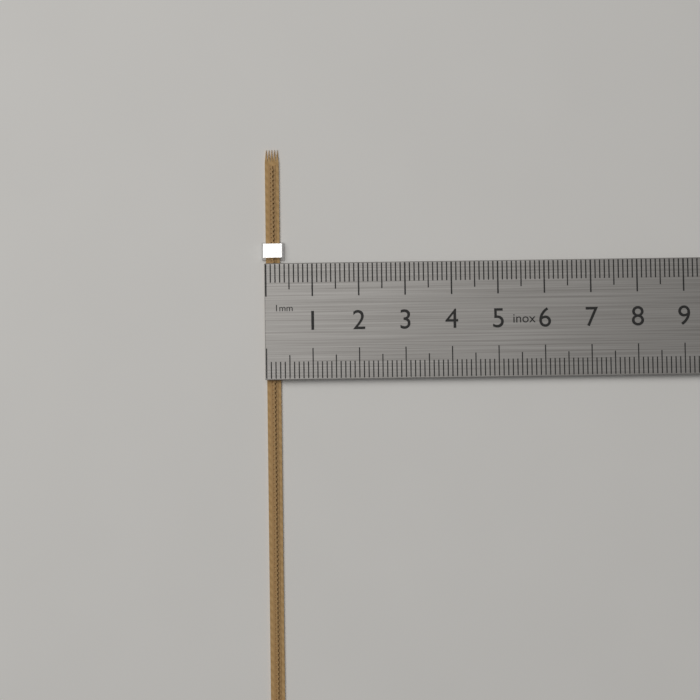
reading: 0.3 cm
